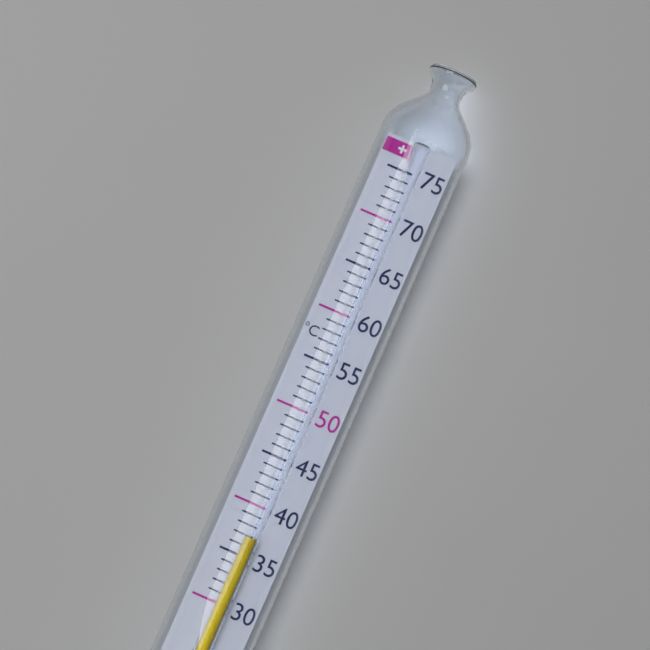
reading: 37 °C
